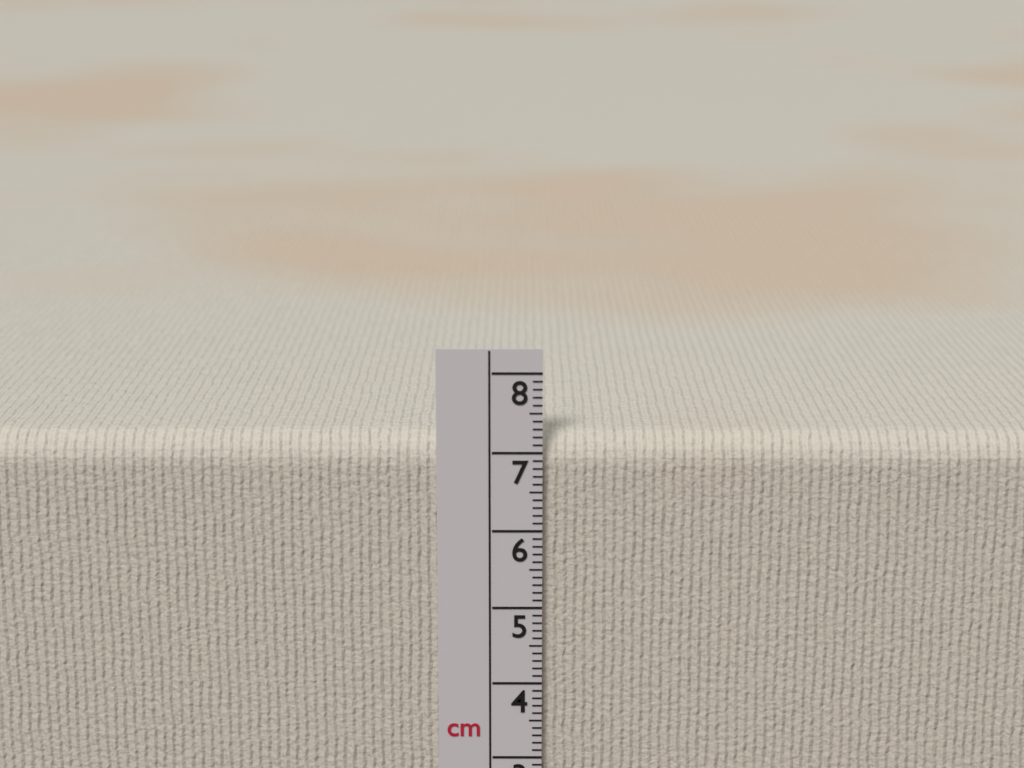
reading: 7.2 cm
